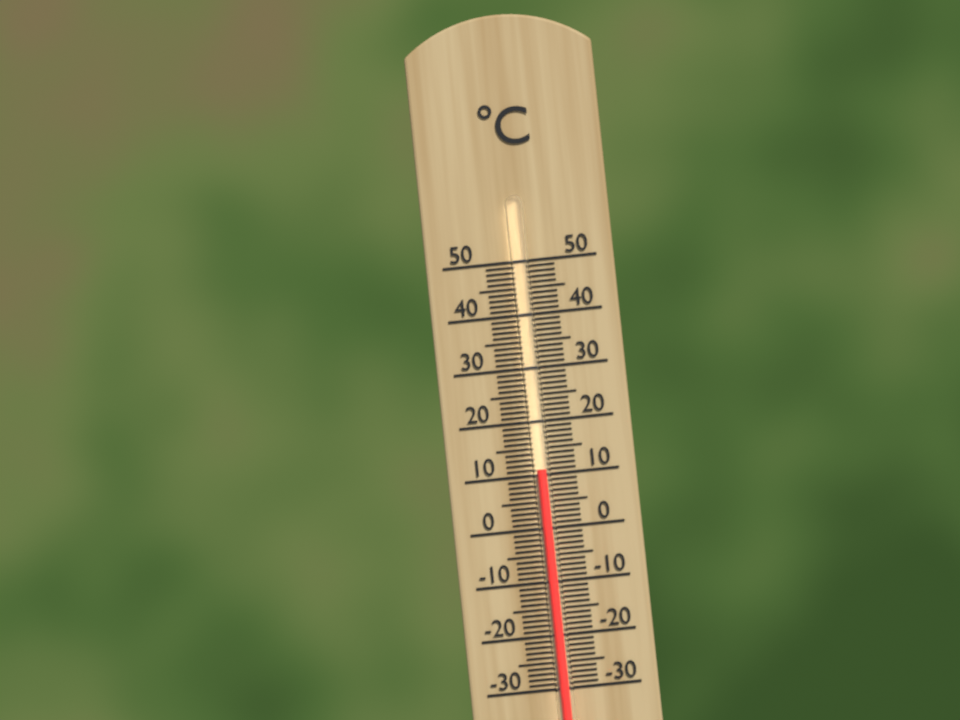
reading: 11 °C
